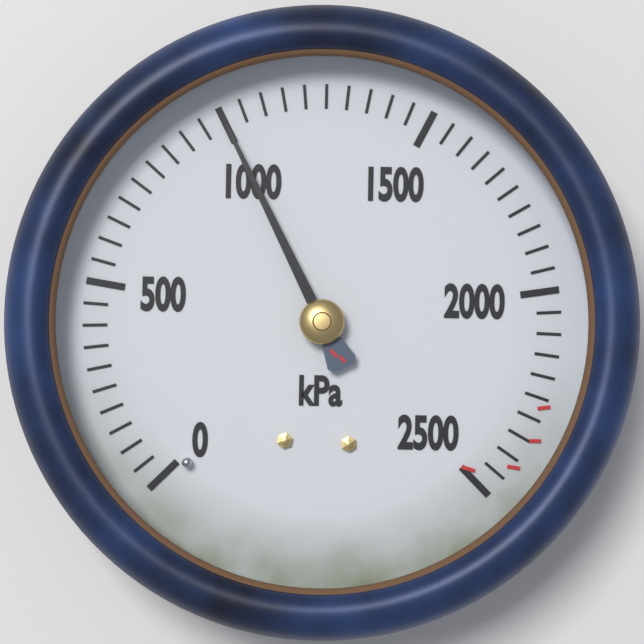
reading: 1000 kPa
